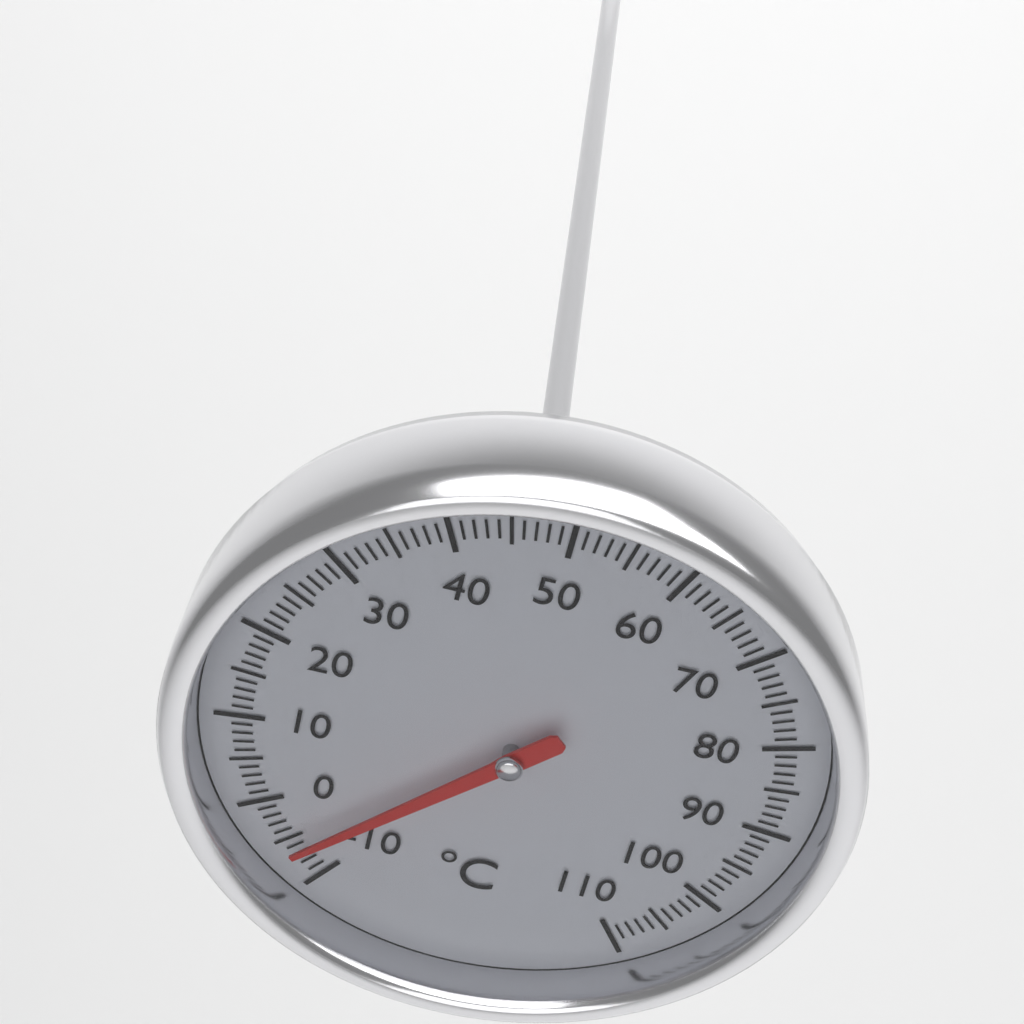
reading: -6 °C
